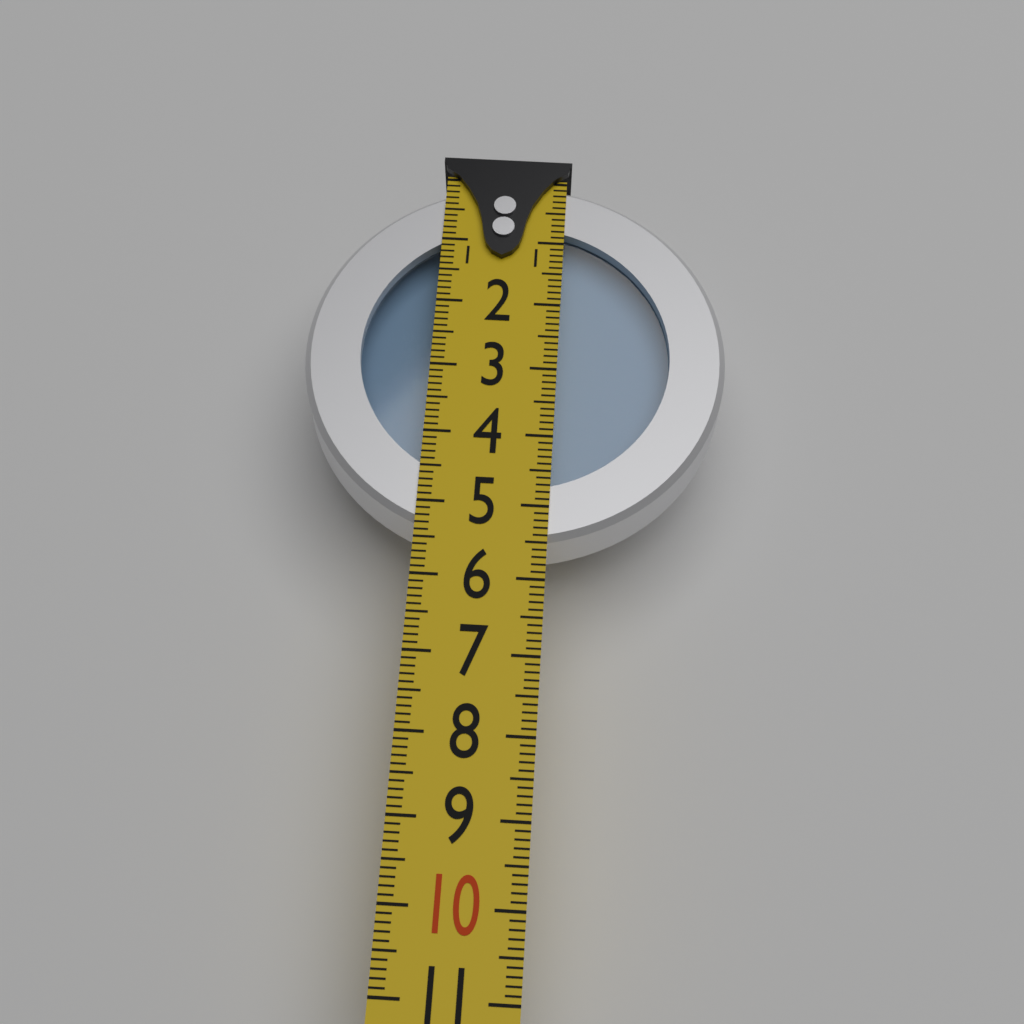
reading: 5.5 (no unit)
